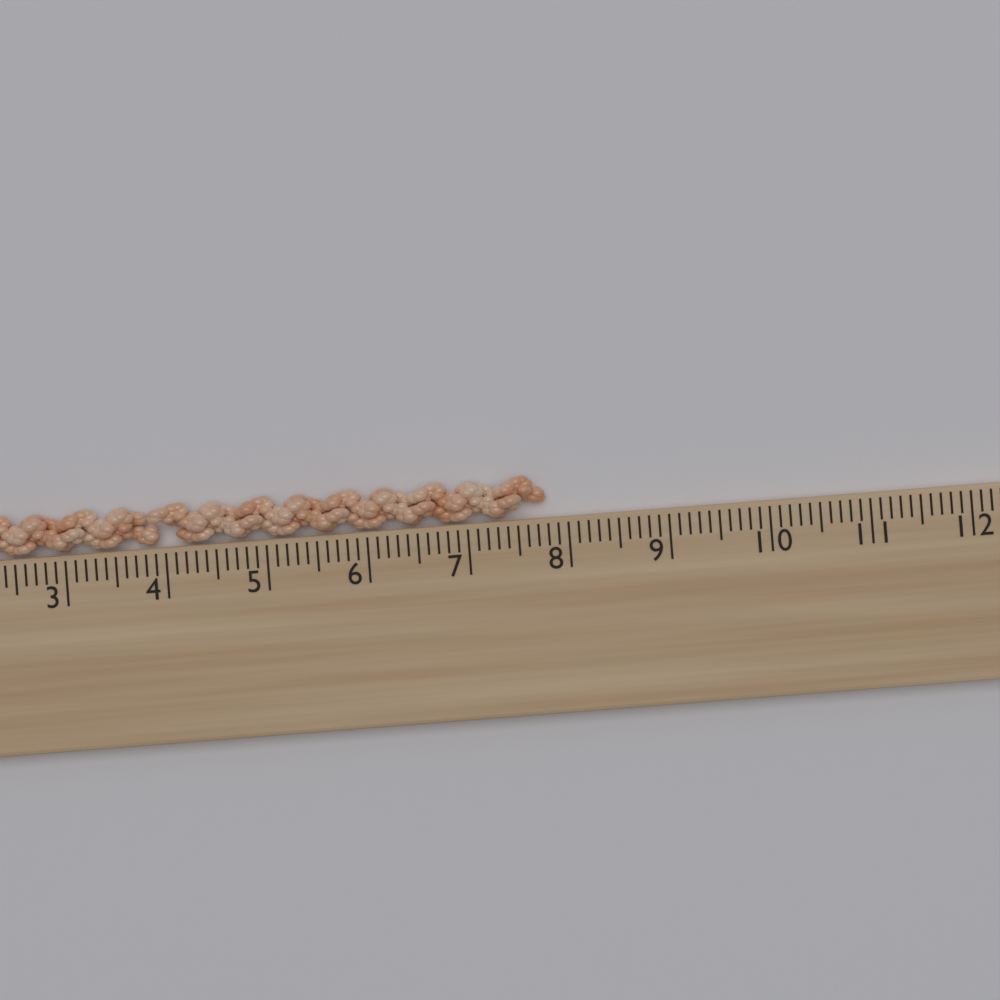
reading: 7.8 cm
